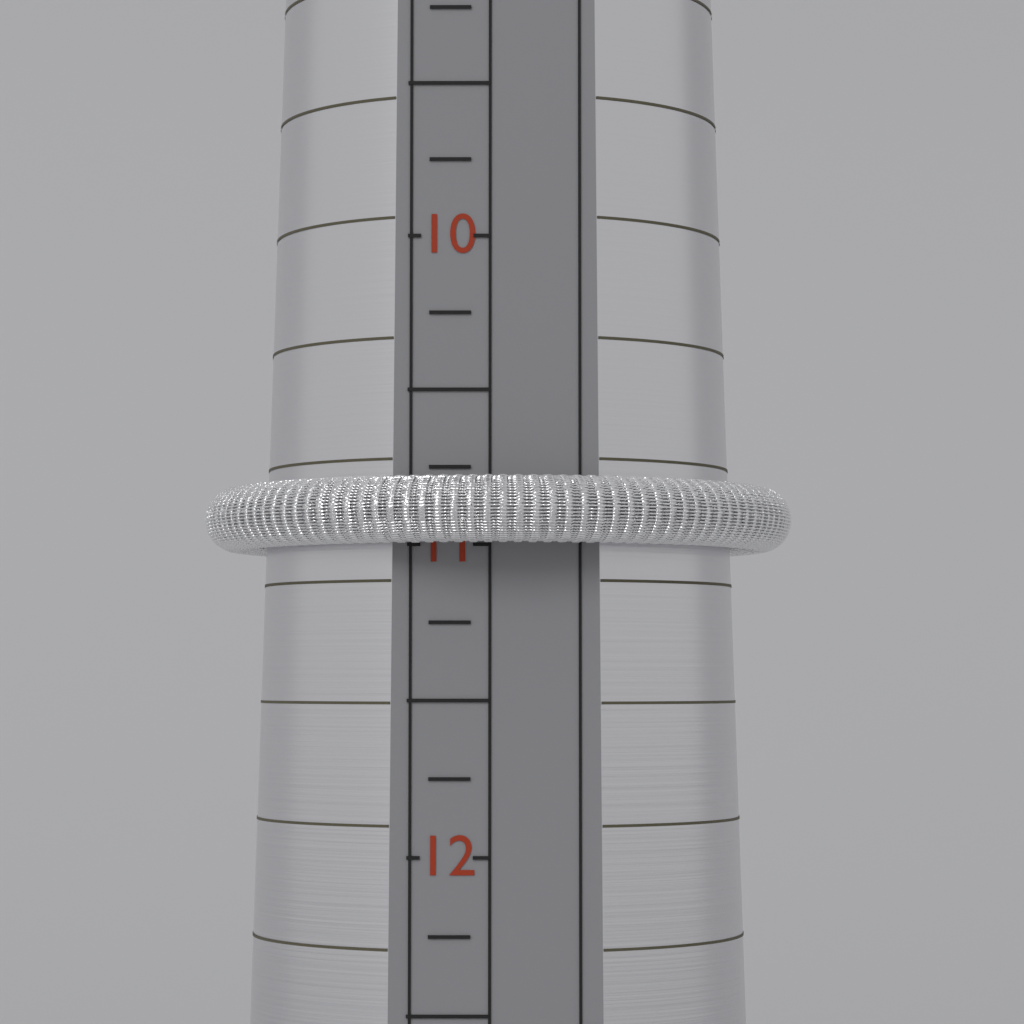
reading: 11.00 (no unit)
